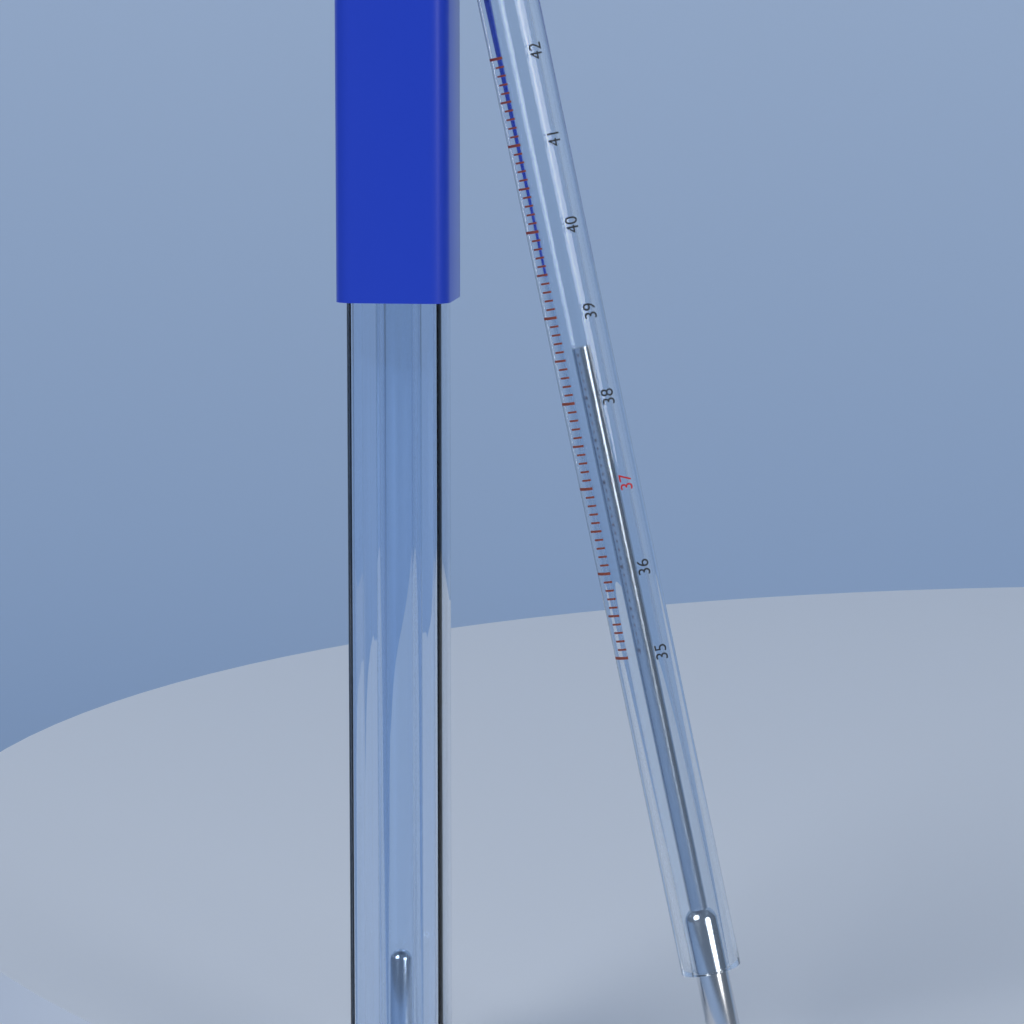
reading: 38.6 °C
